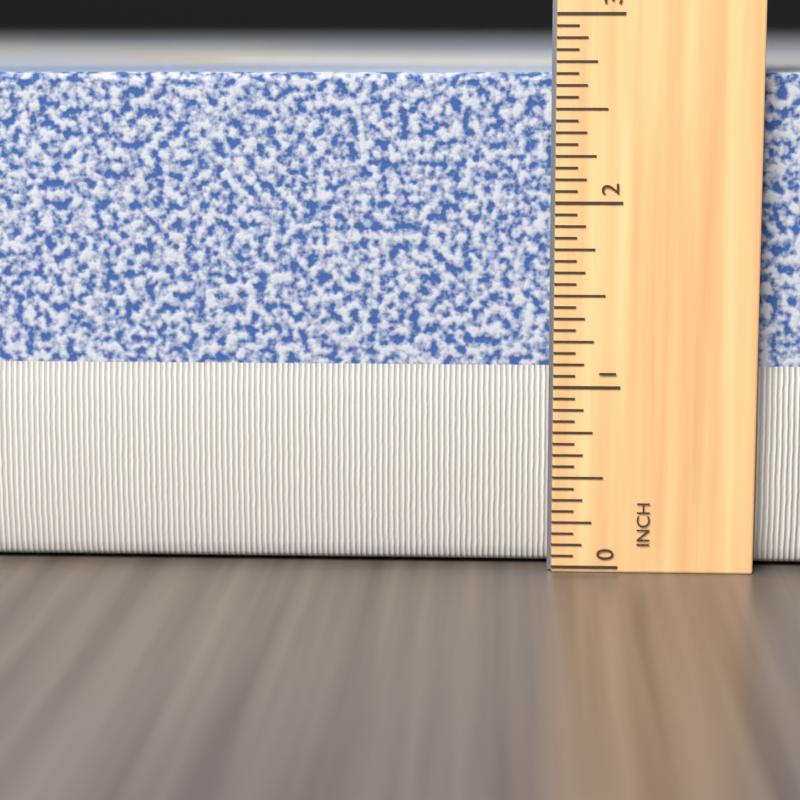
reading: 2.6875 in
